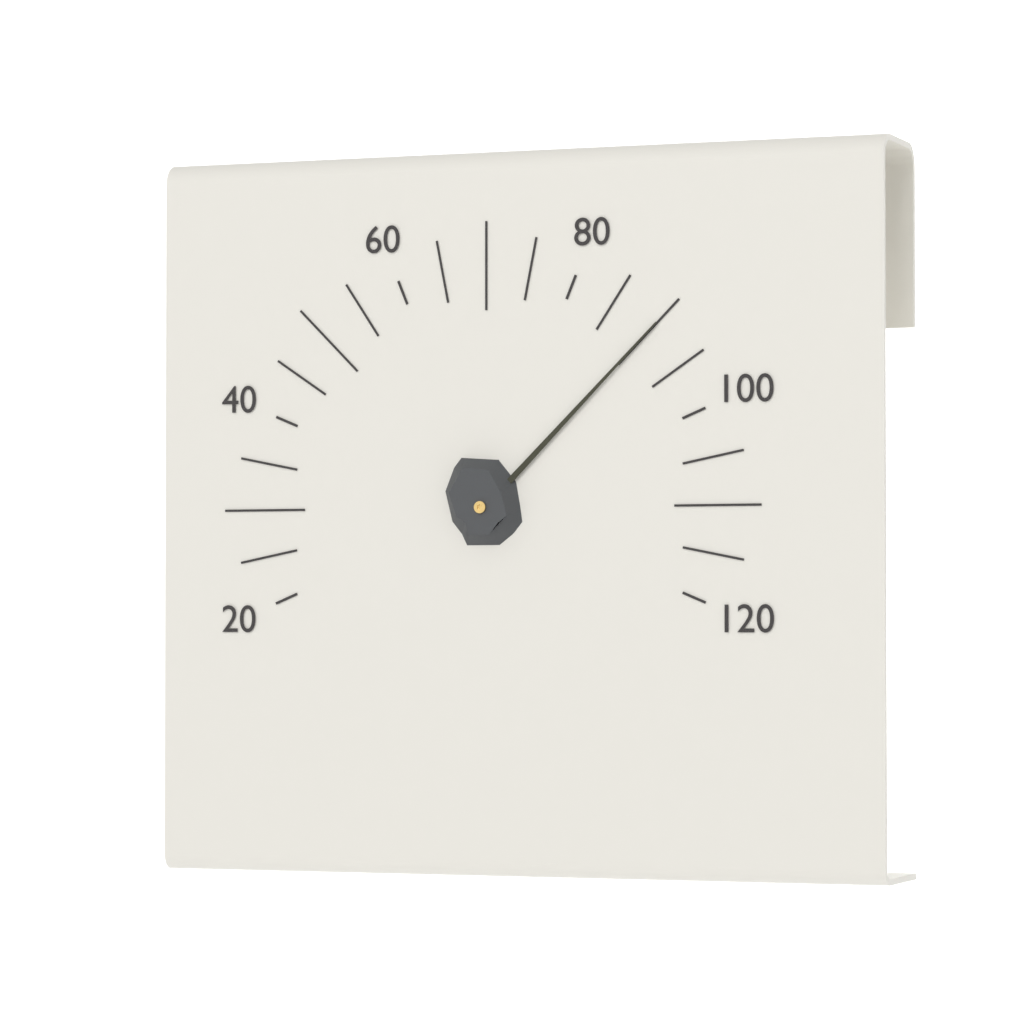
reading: 90 (no unit)
